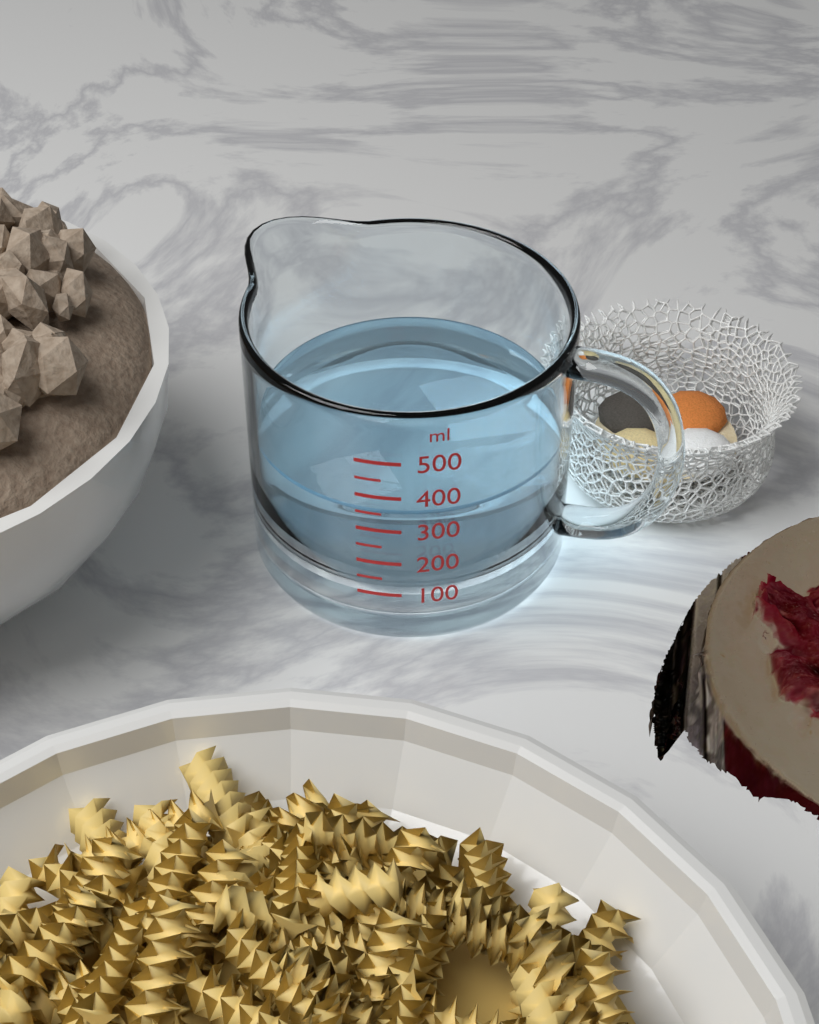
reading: 350 ml
